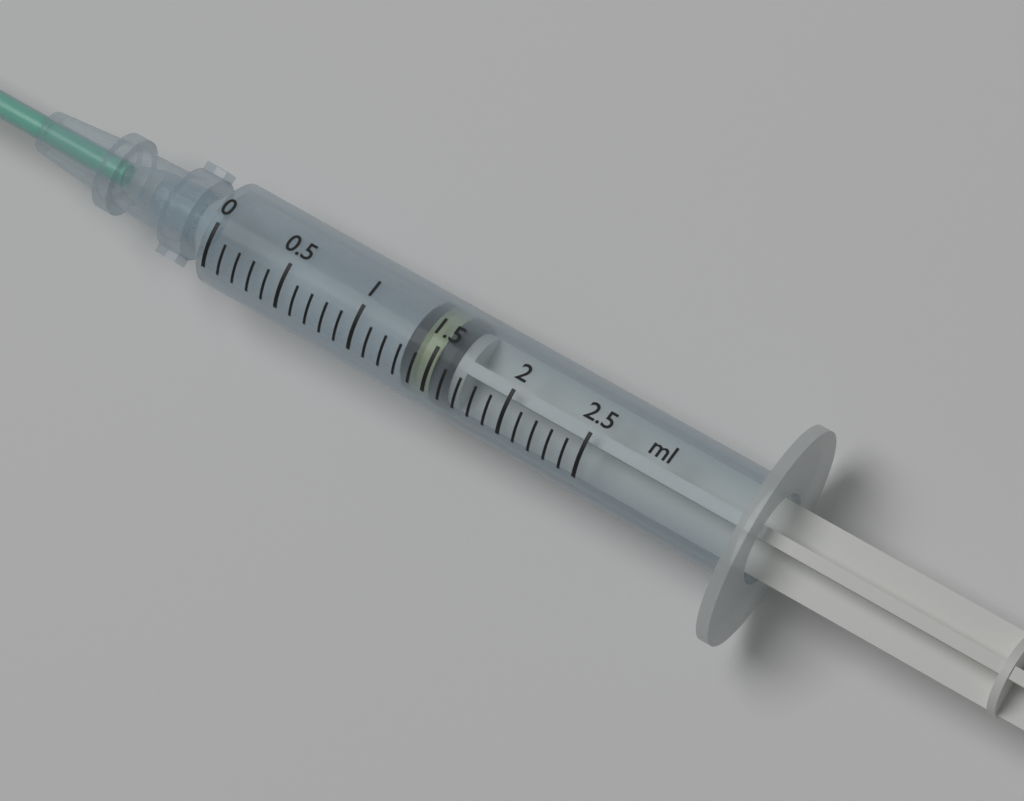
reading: 1.3 ml
